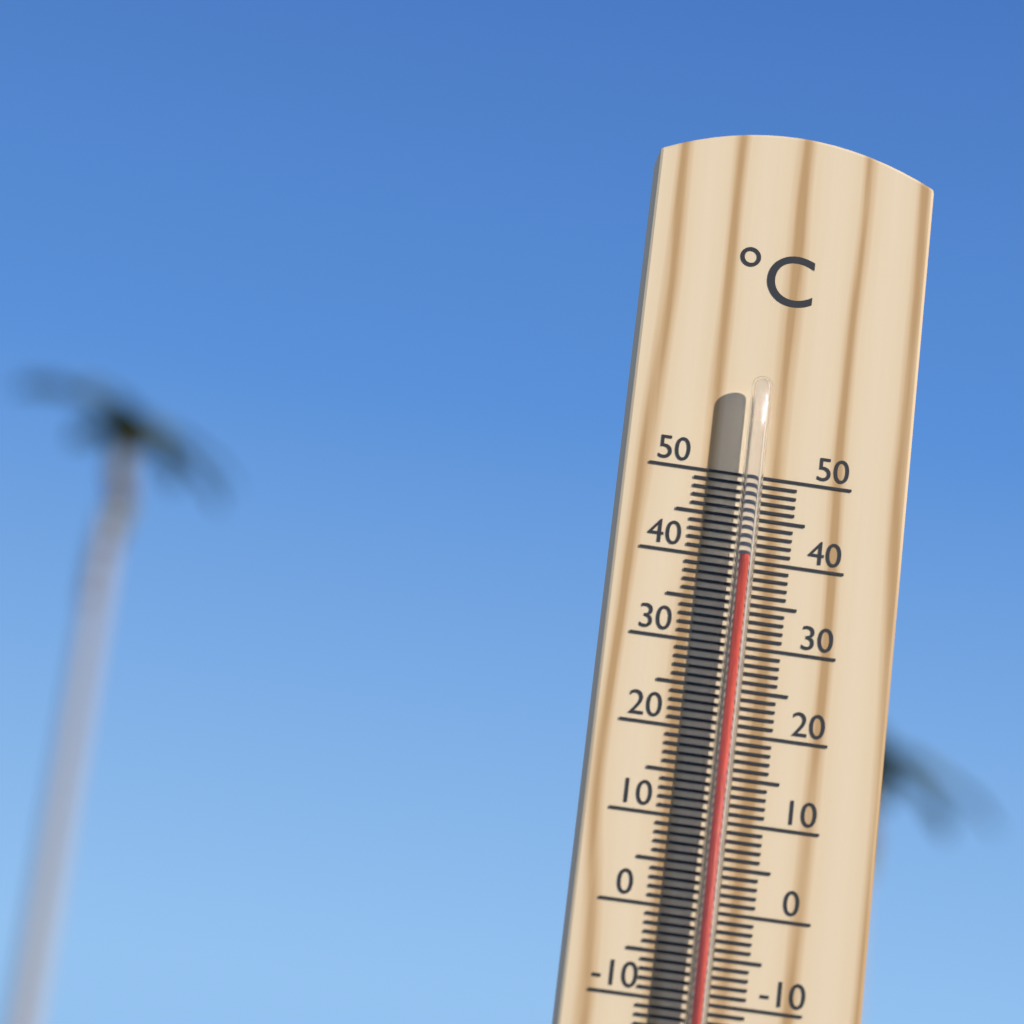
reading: 40 °C
